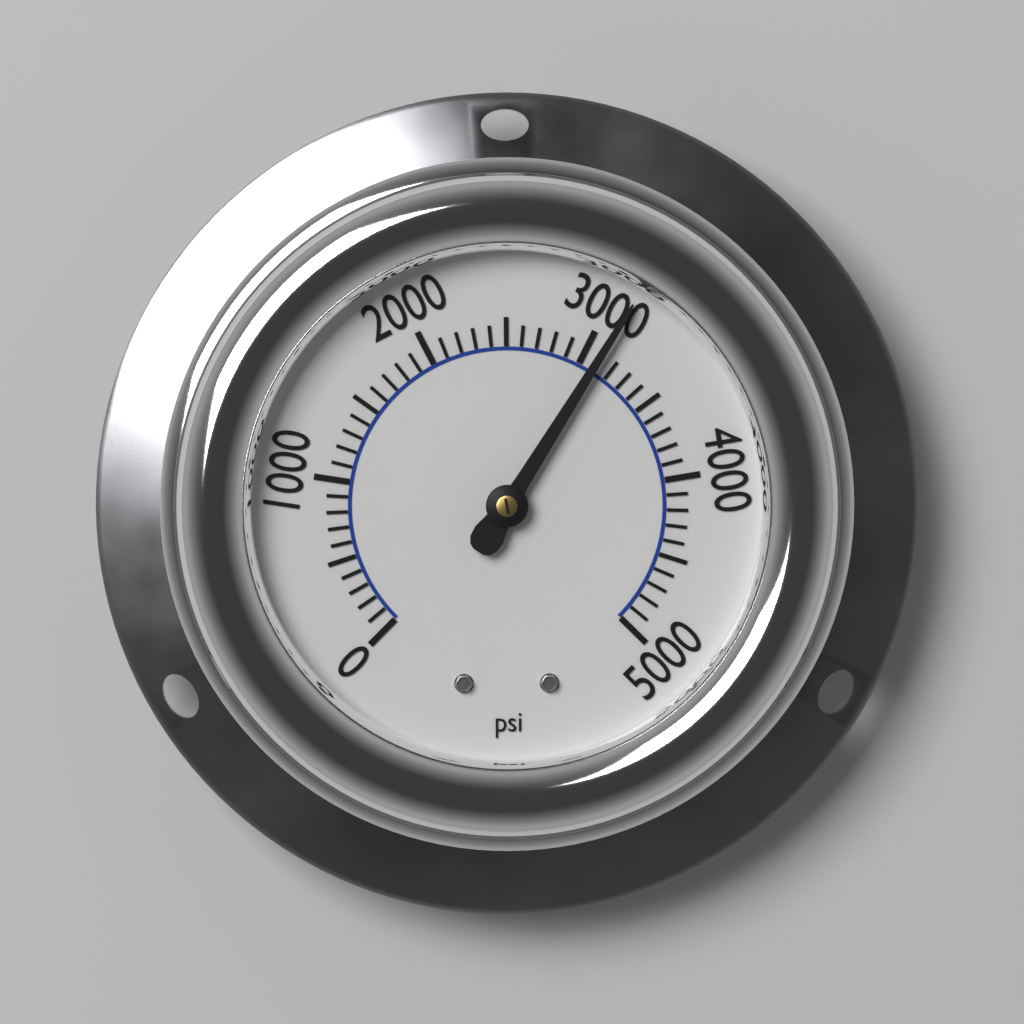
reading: 3100 psi
